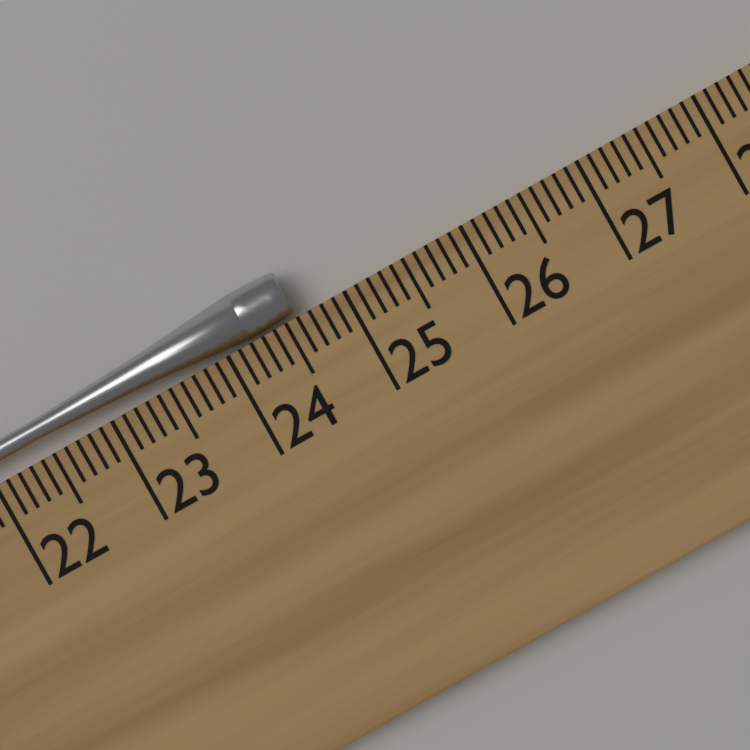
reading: 24.6 cm
